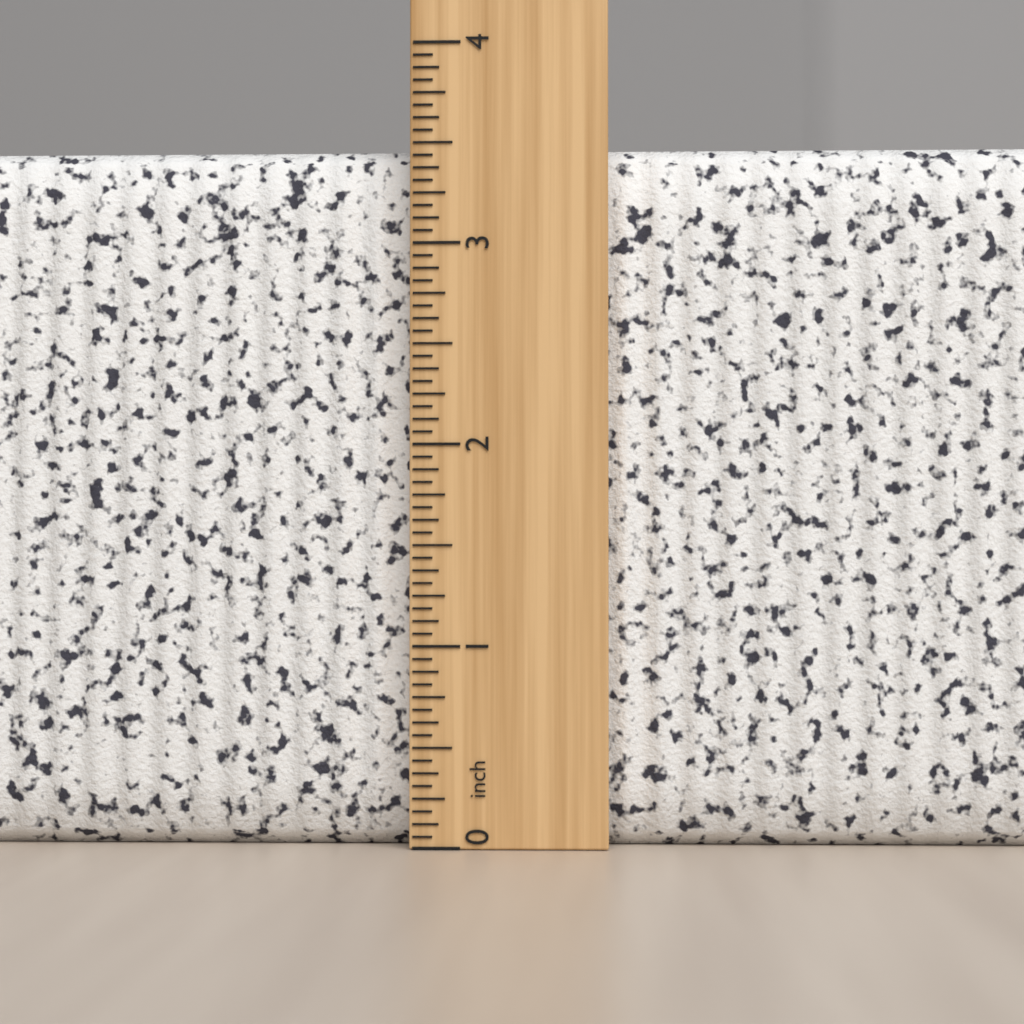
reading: 3.5000 inch
